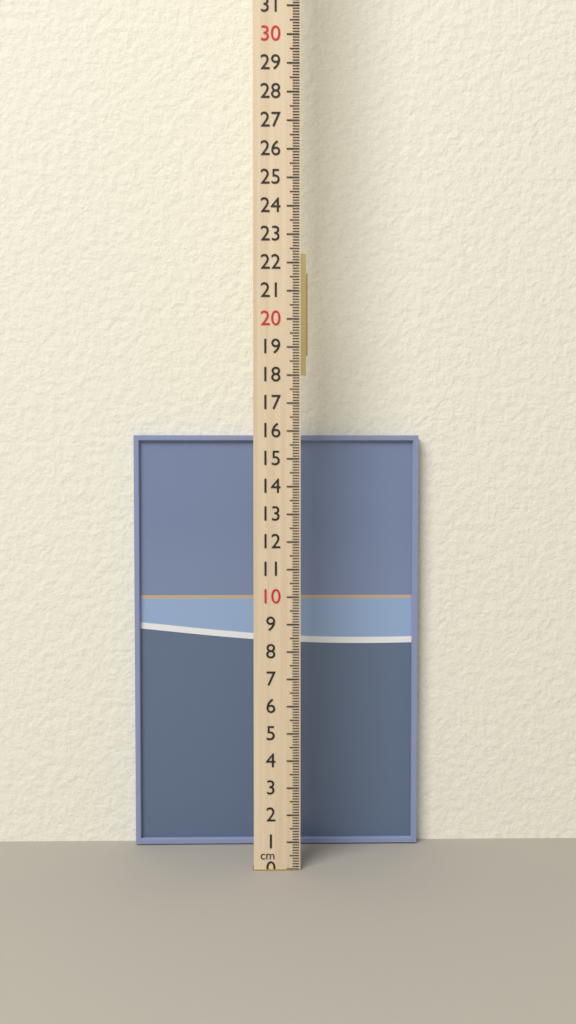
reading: 15.9 cm
